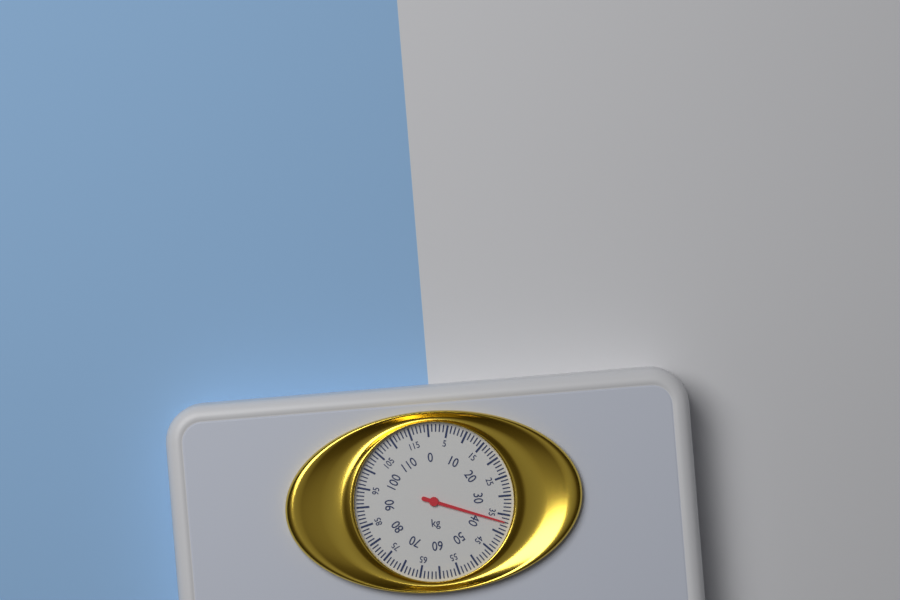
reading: 37 kg
